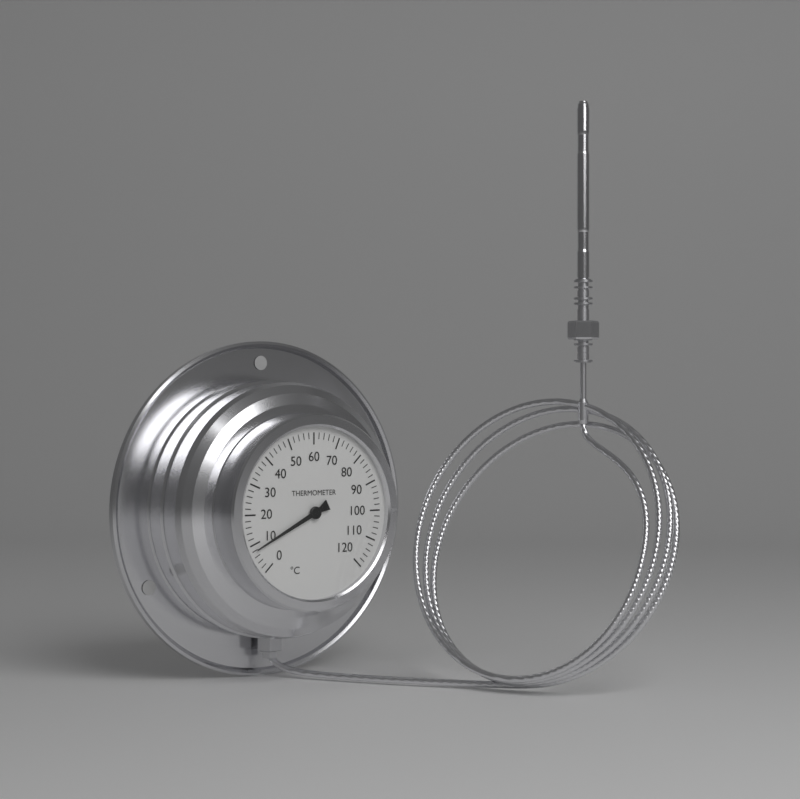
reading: 8 °C
